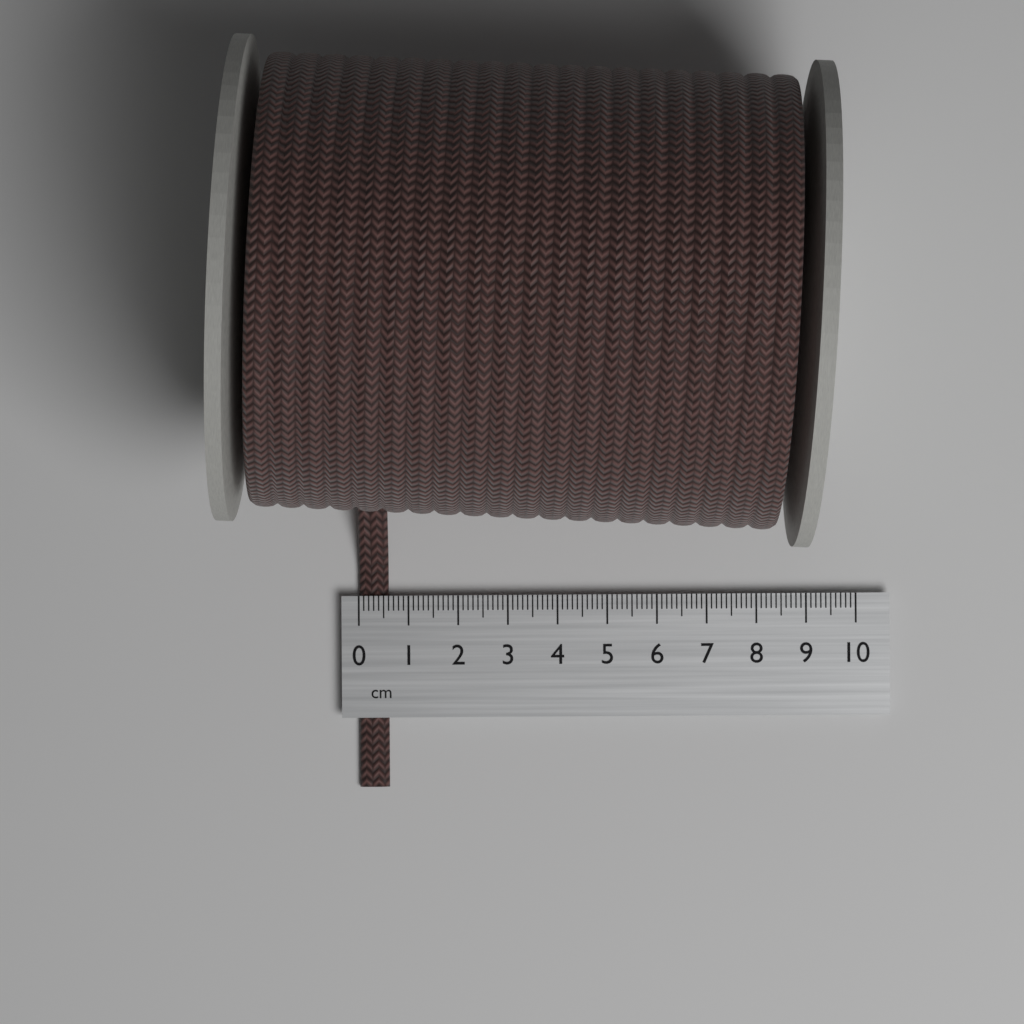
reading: 0.6 cm
